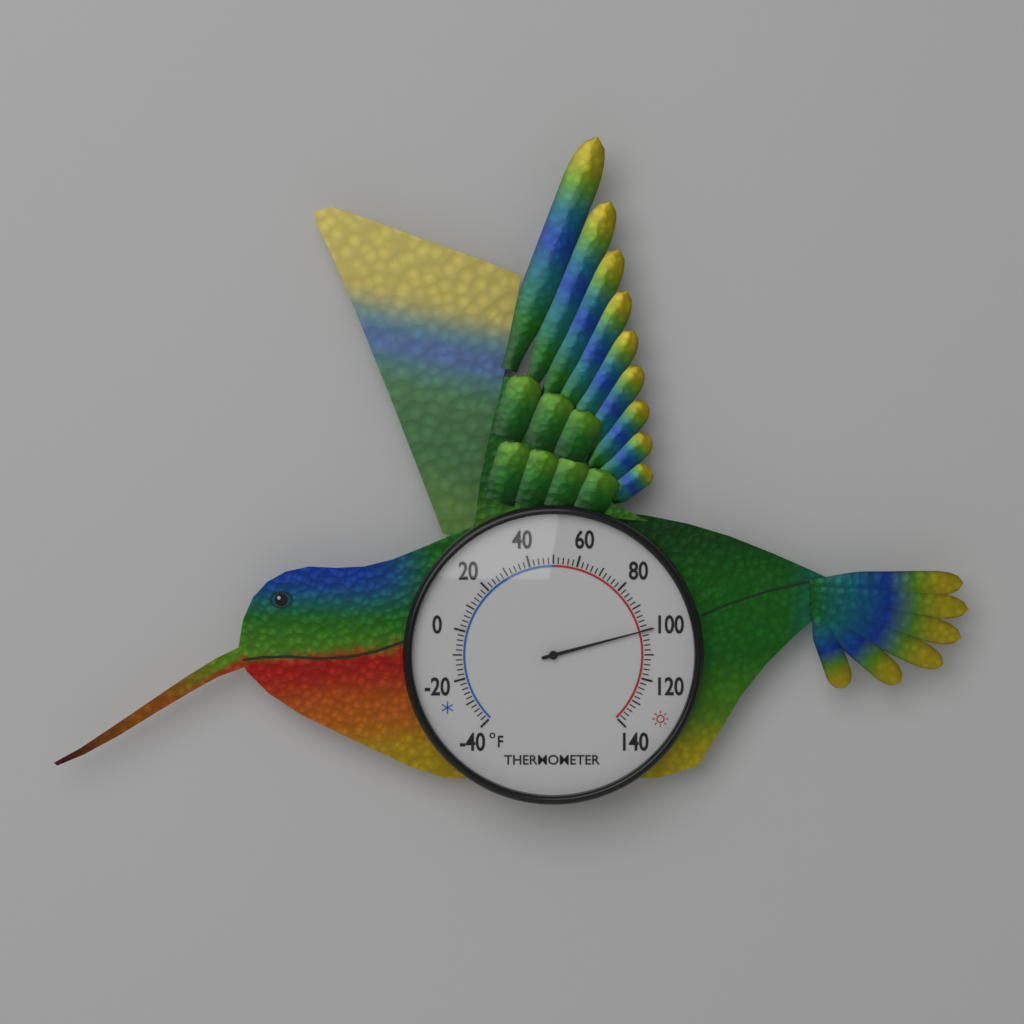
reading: 100 °F
